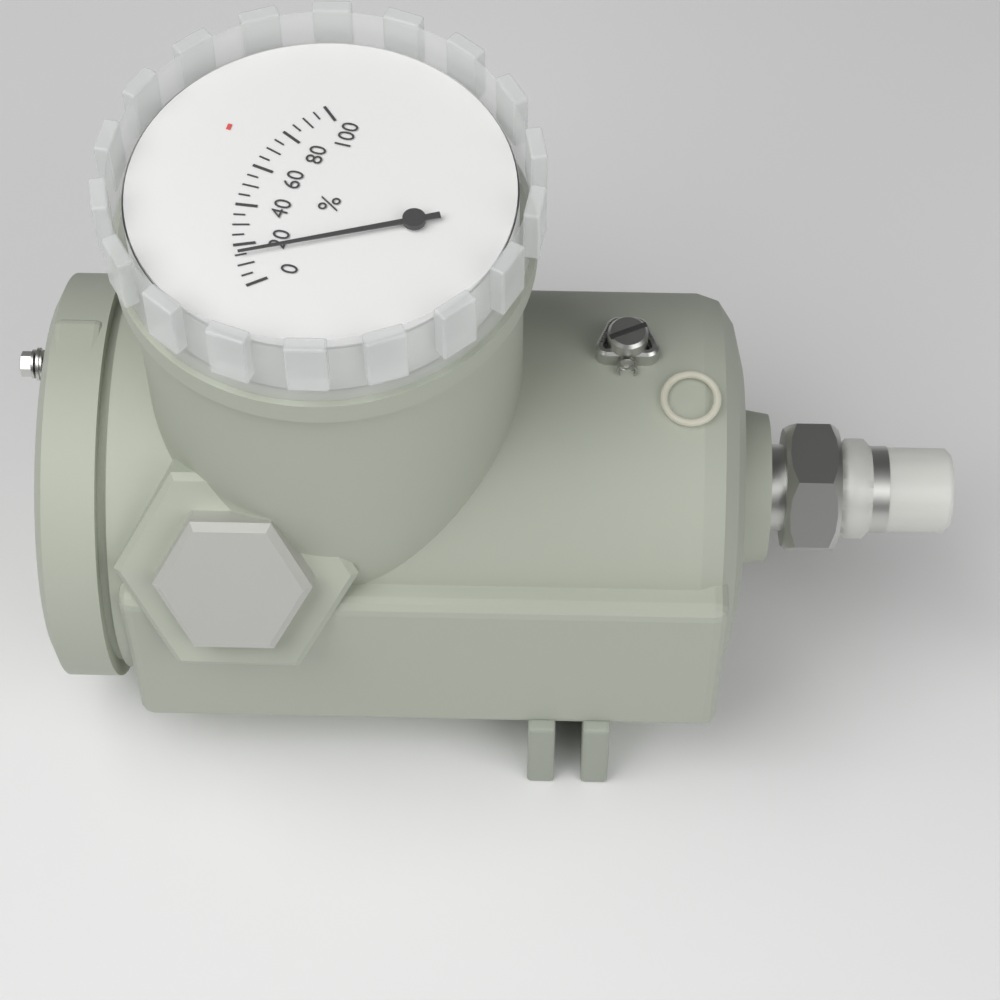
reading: 15 %
